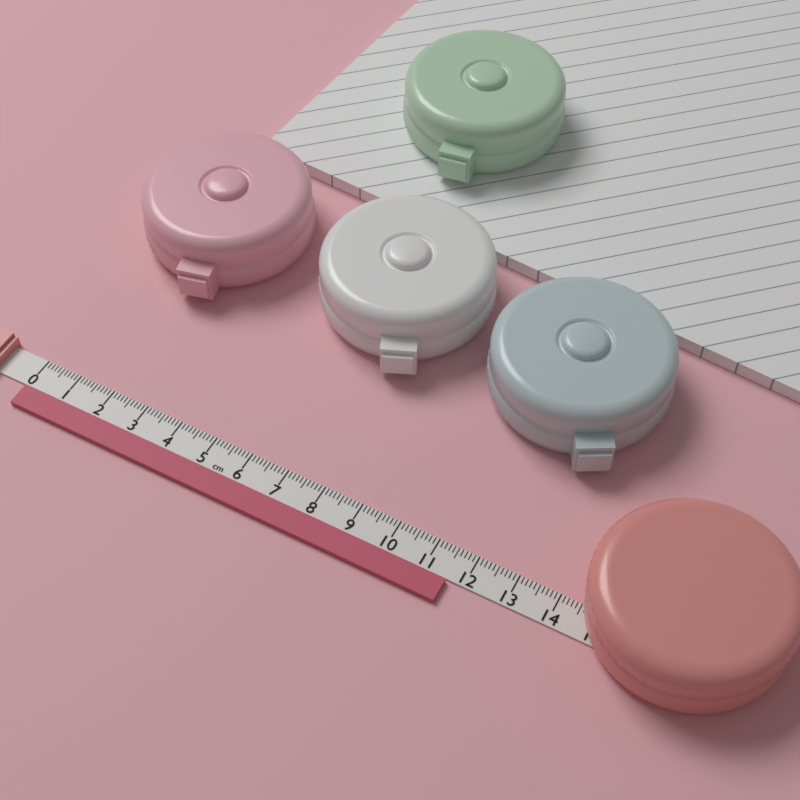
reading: 11.6 cm
